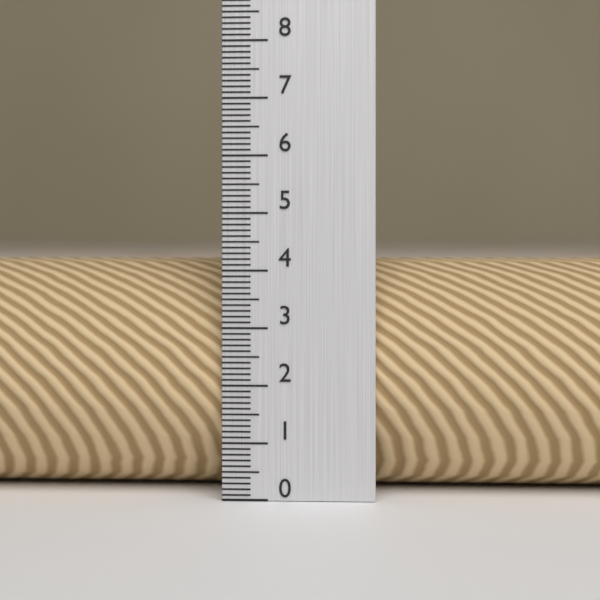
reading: 4.2 (no unit)
